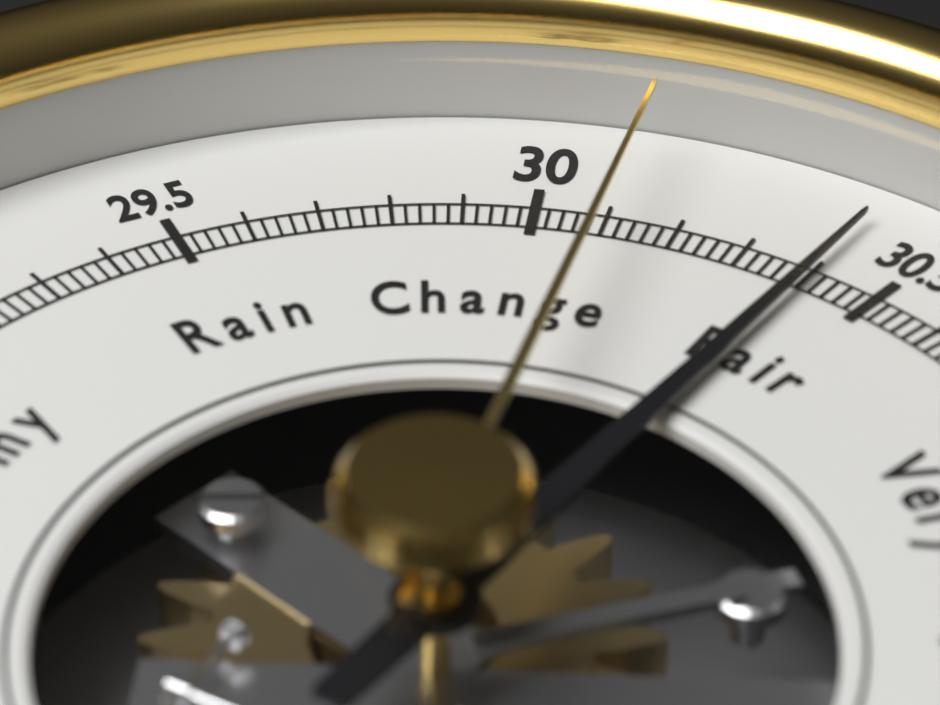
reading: 30.40 inHg
